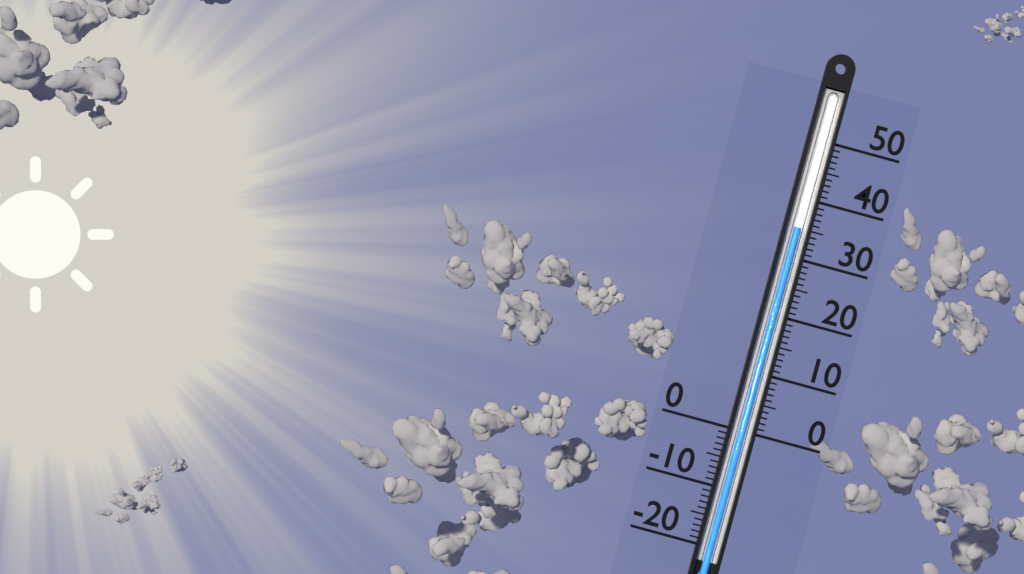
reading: 35 (no unit)
